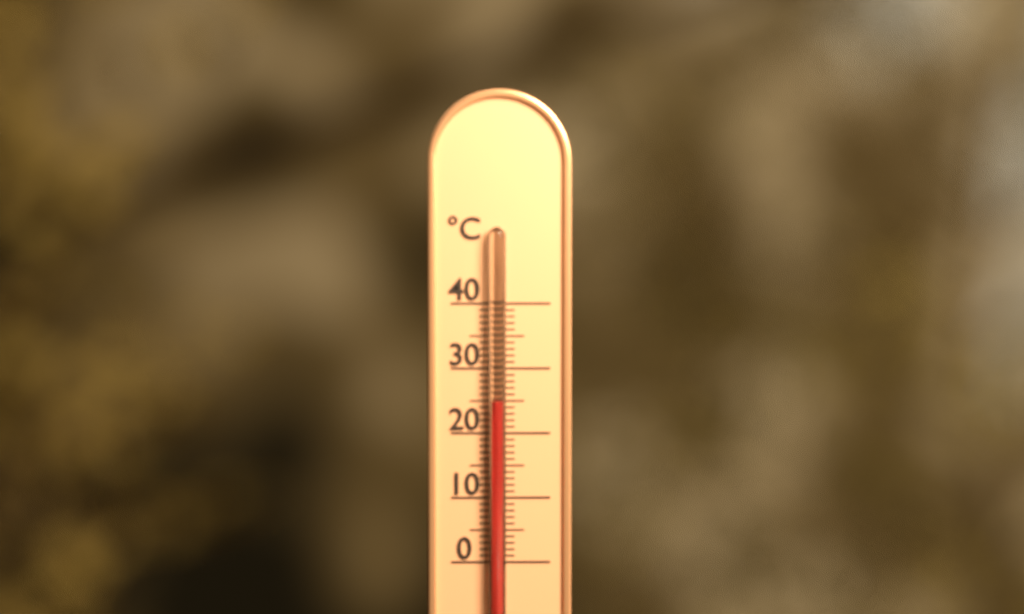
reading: 25 °C
